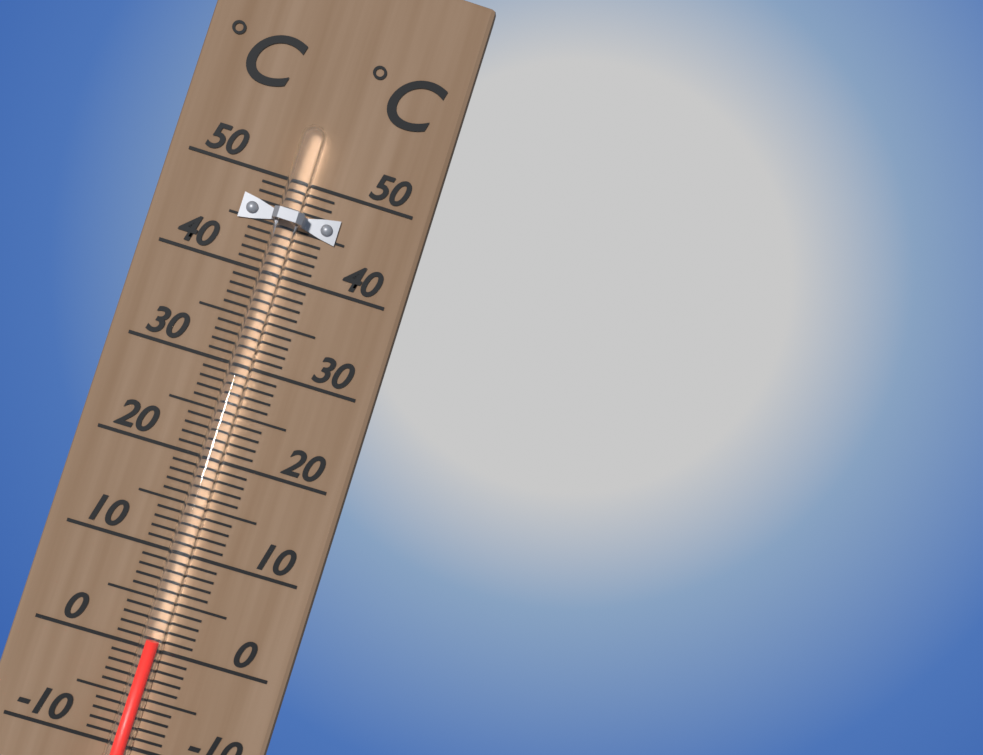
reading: 1 °C
